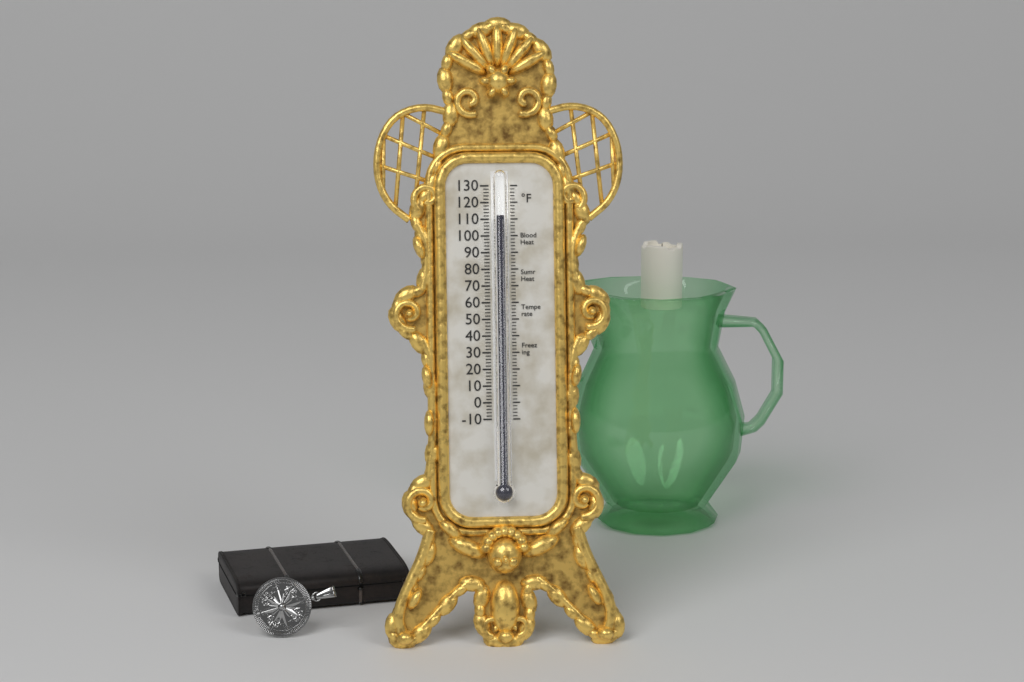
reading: 112 °F
